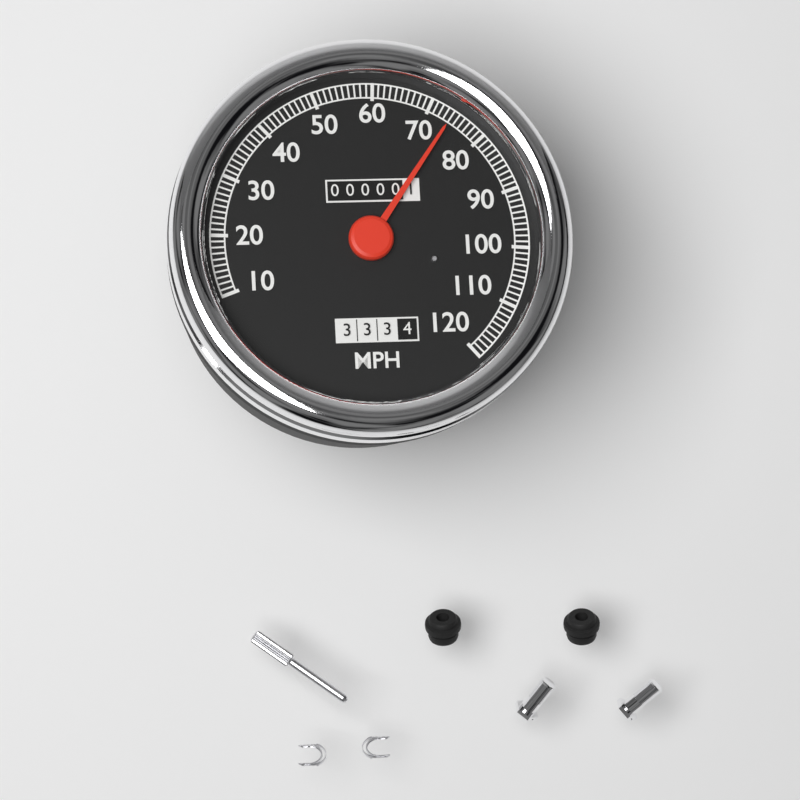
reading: 74 MPH
